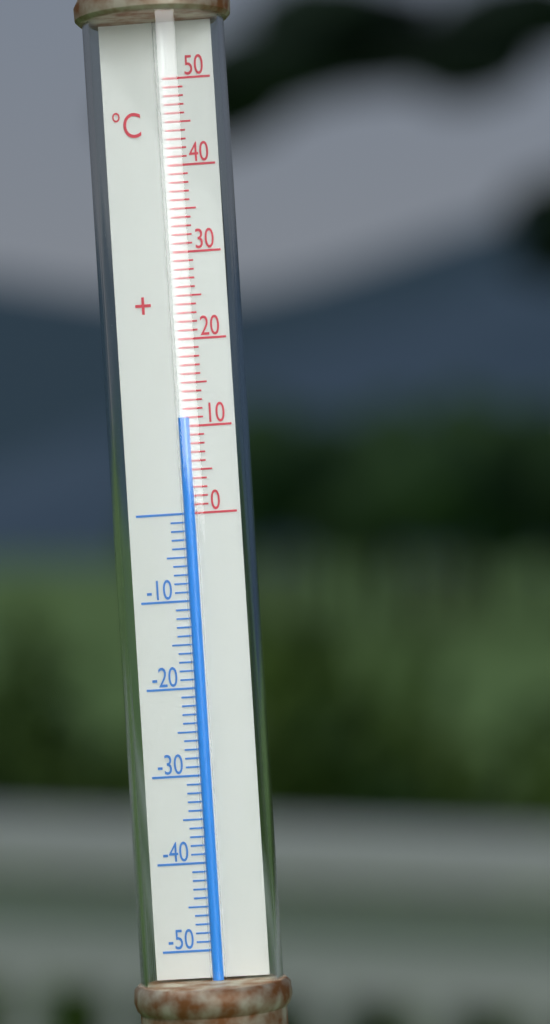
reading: 11 °C
